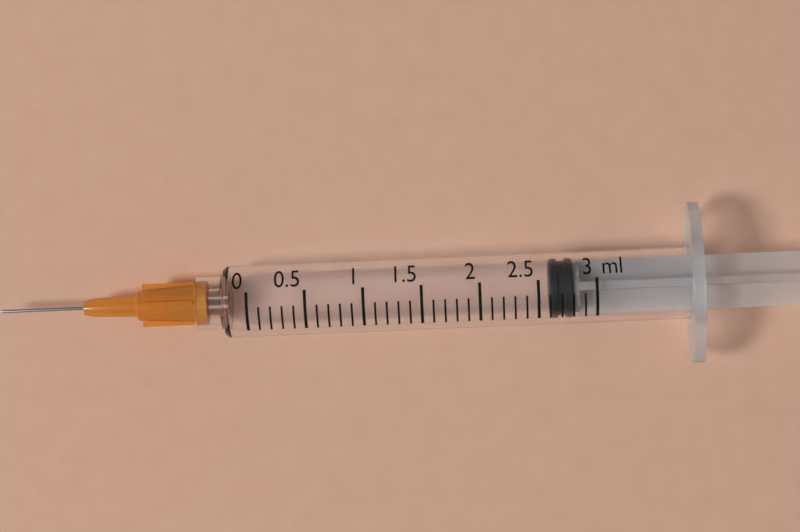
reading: 2.6 ml
